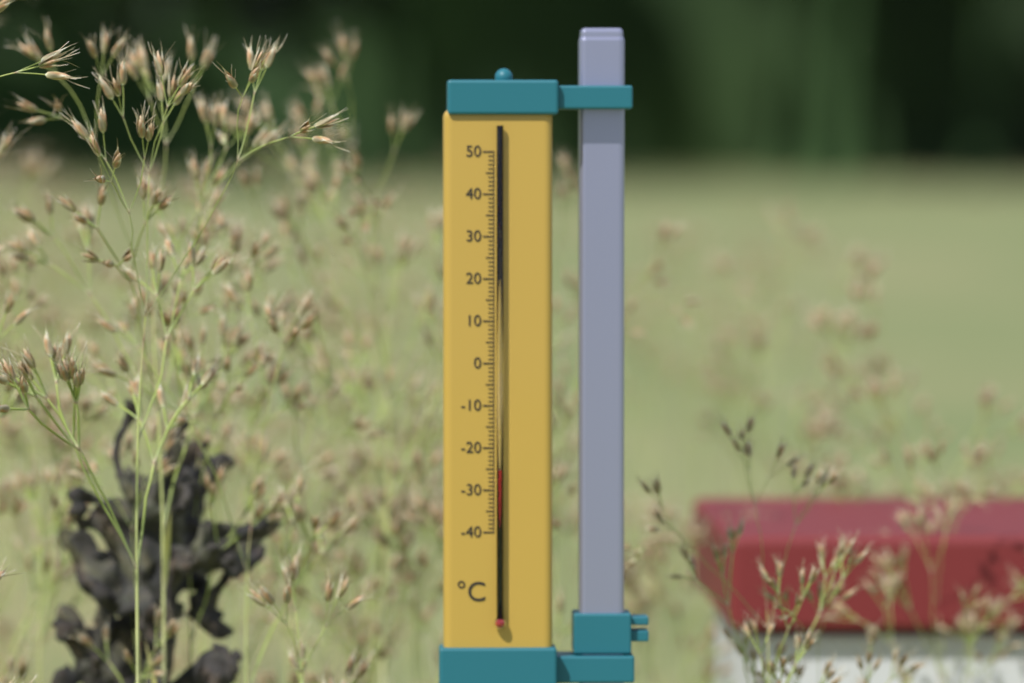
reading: -25 °C
